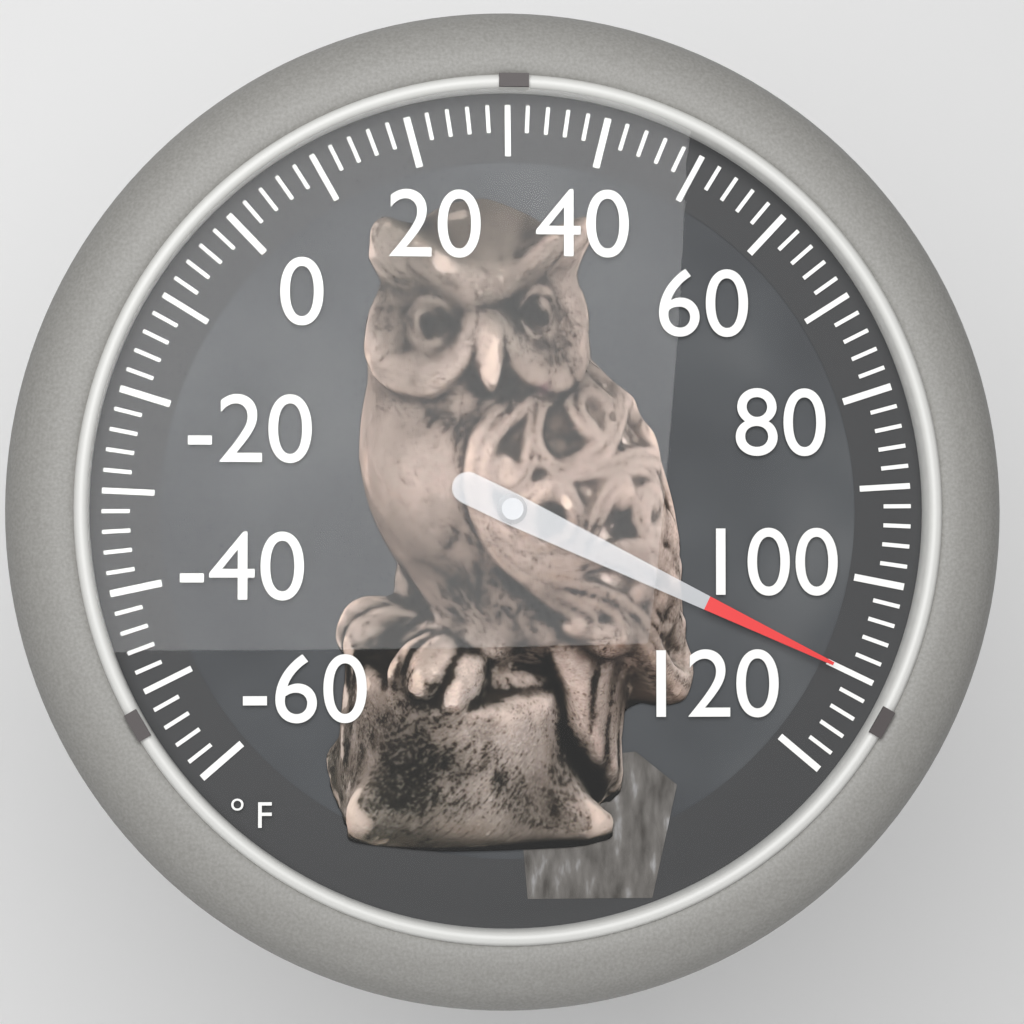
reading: 110 °F
